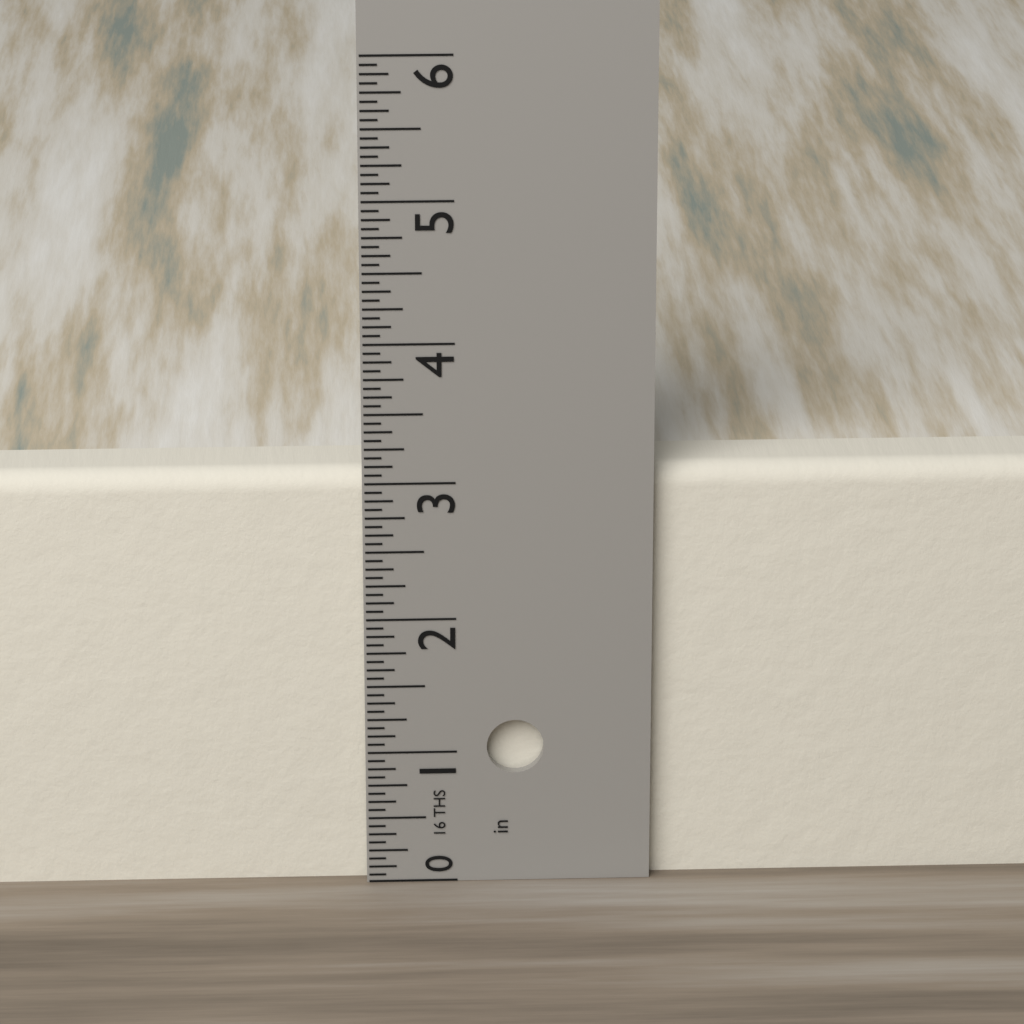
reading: 3.0625 in
